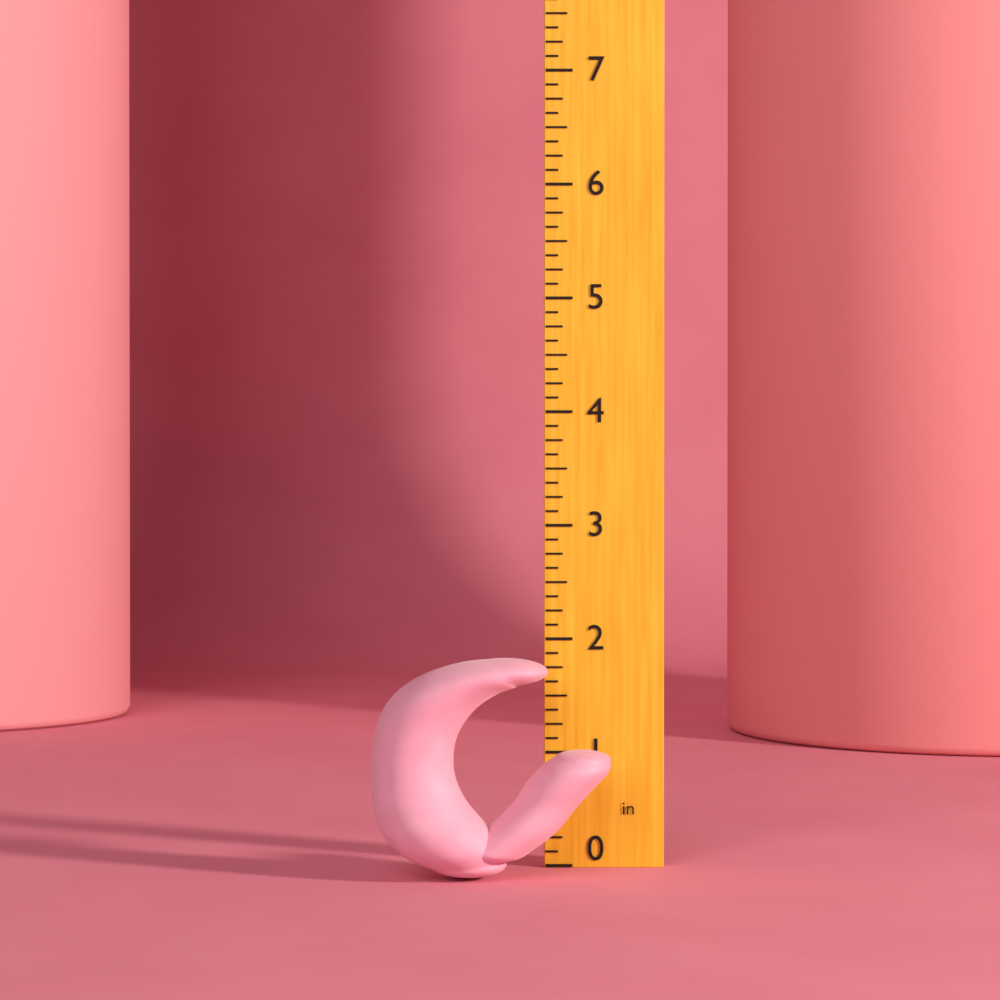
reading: 1.875 in
